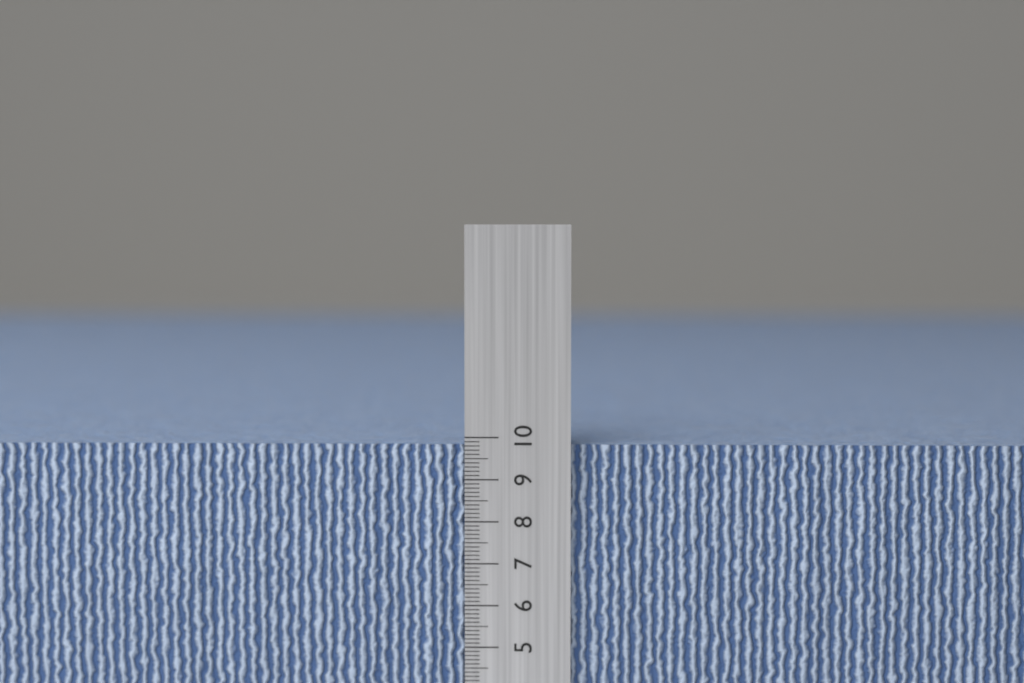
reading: 9.8 cm
